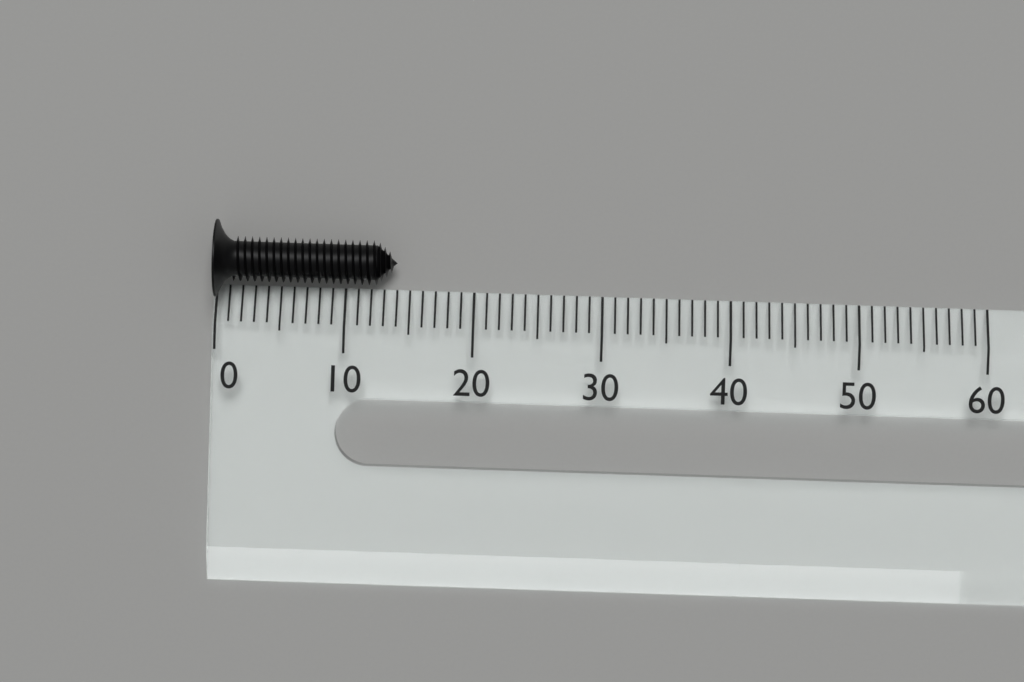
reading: 14 (no unit)
